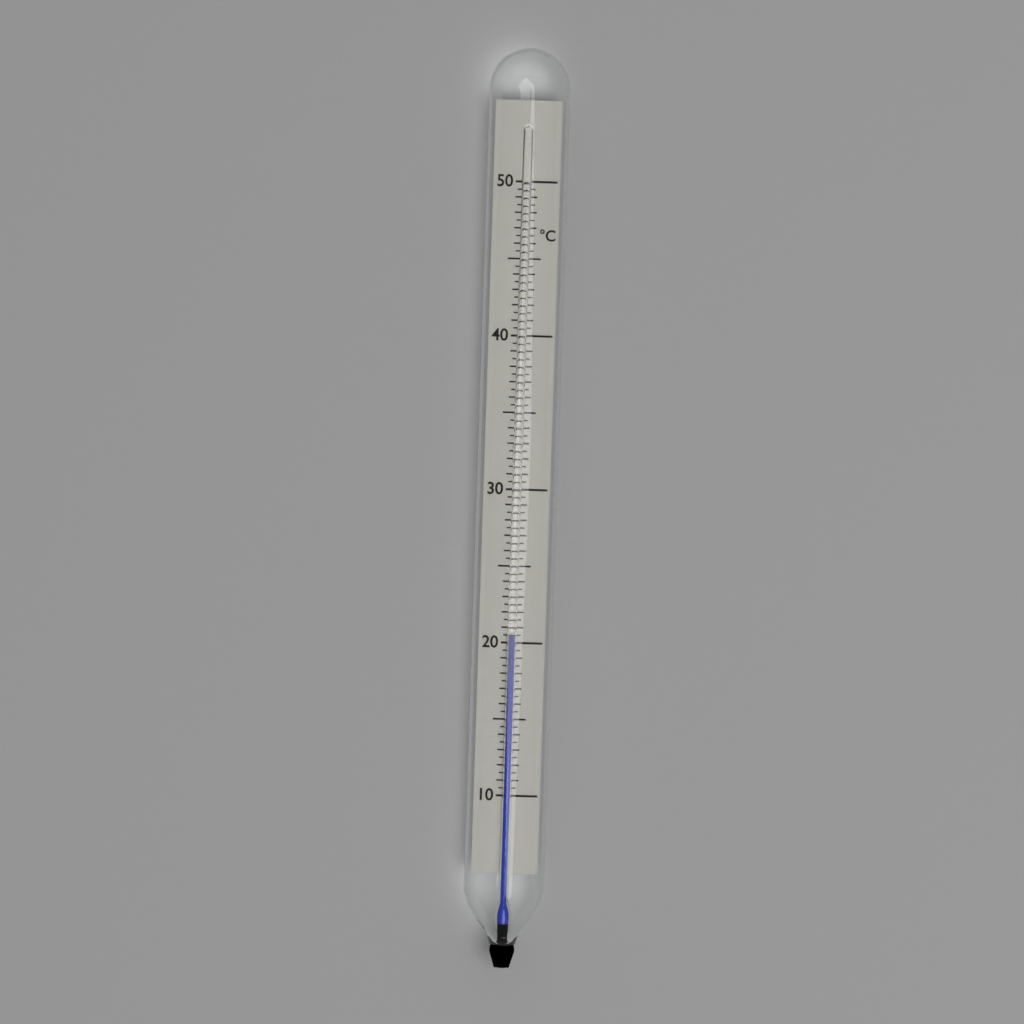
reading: 20.5 °C
